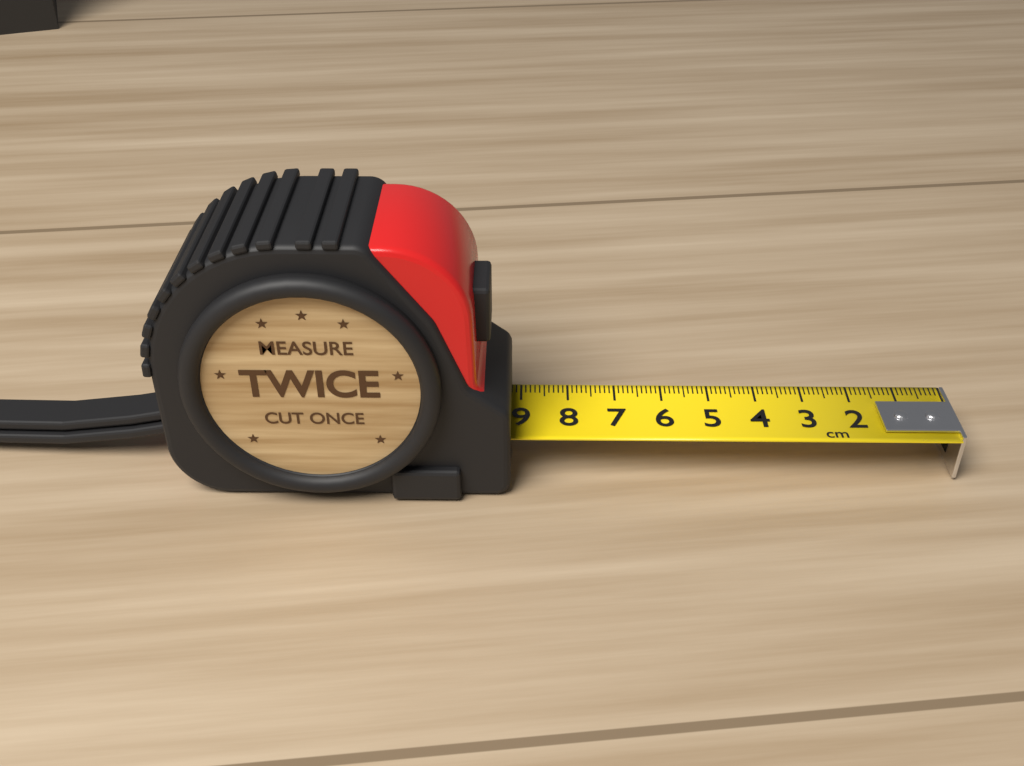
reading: 9.2 cm
